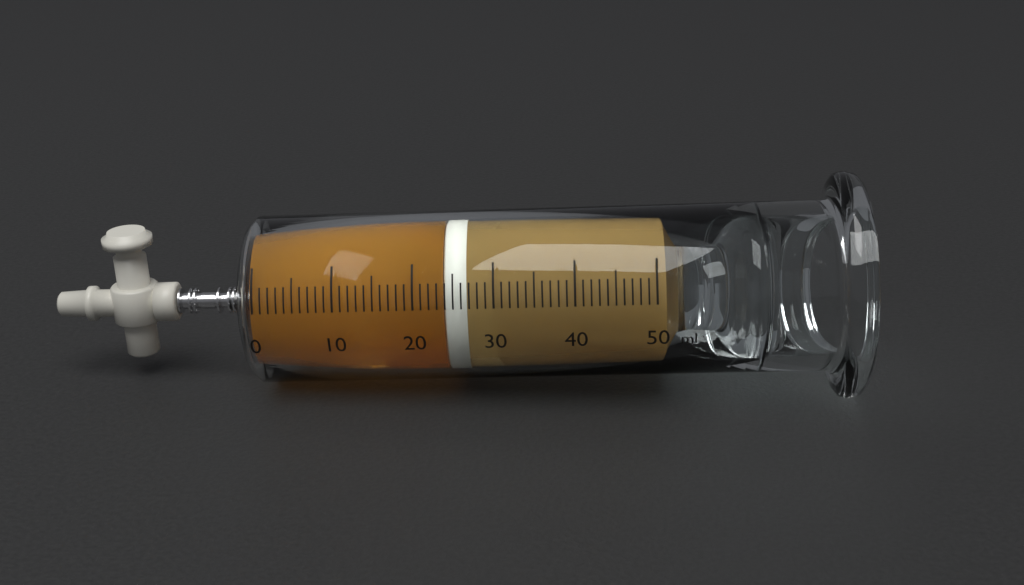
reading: 24 ml
